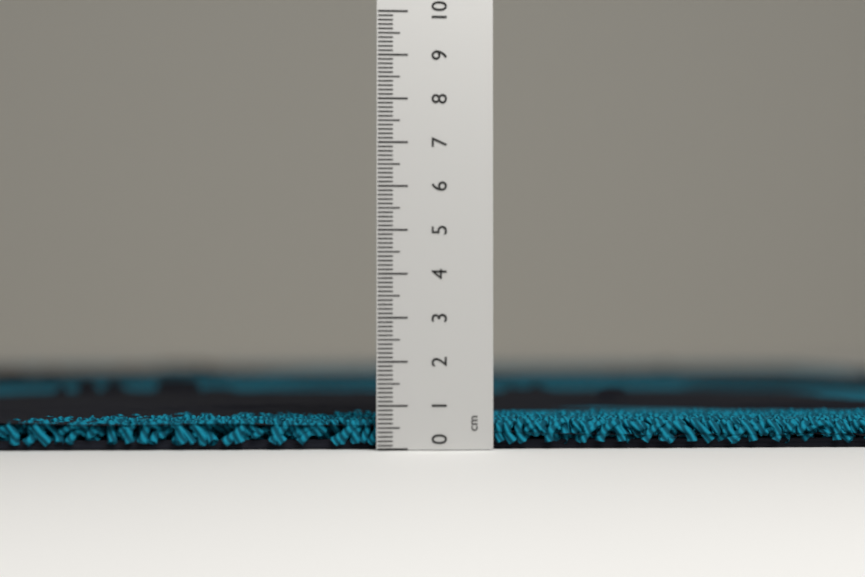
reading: 0.7 cm
